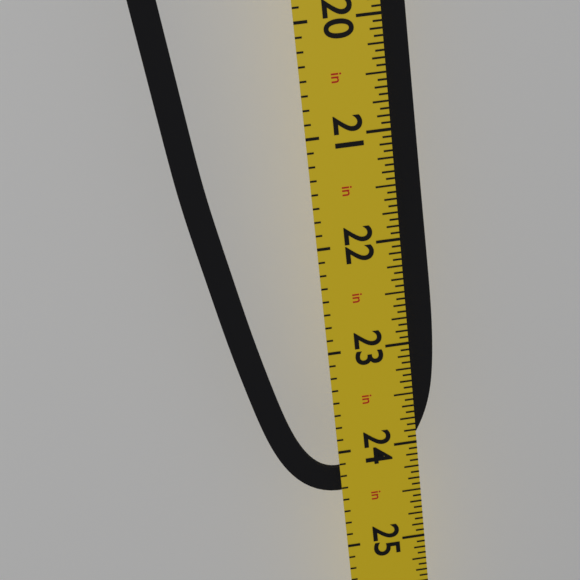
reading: 24.4375 in
